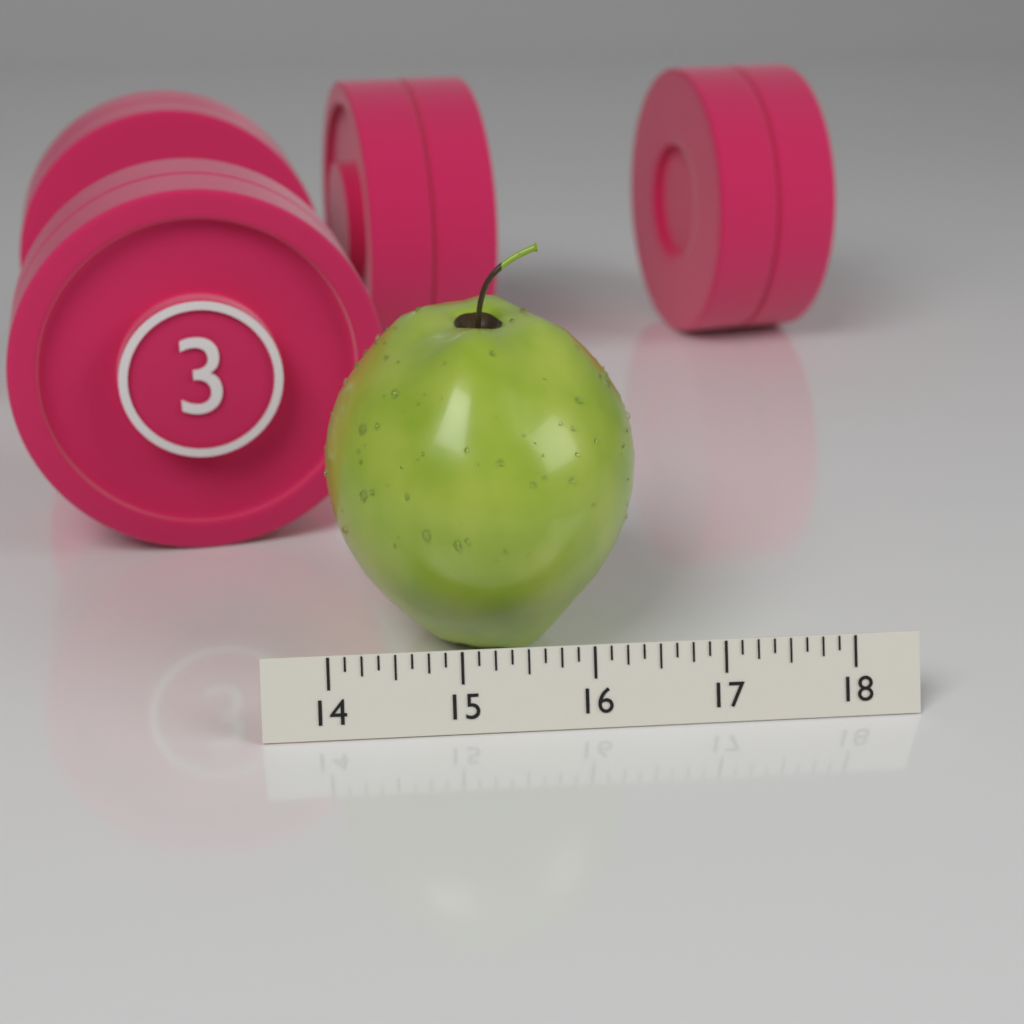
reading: 16.500 (no unit)
